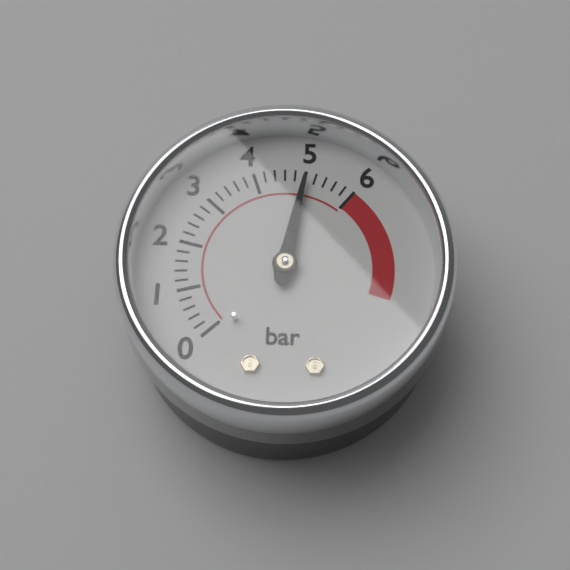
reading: 5.0 bar
